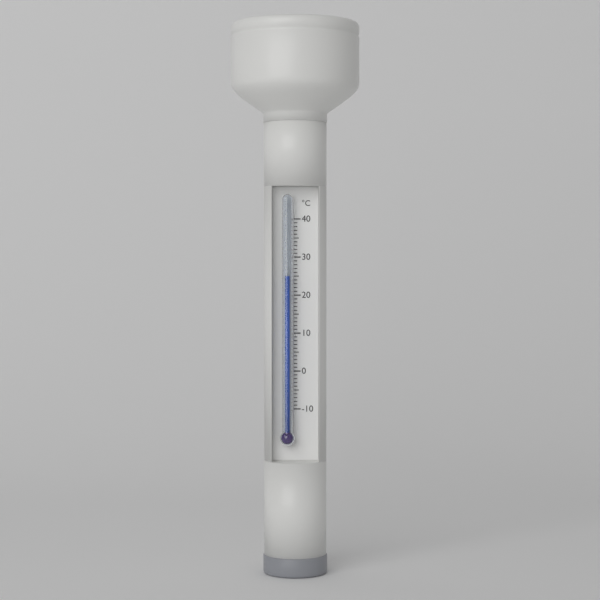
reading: 25 °C
